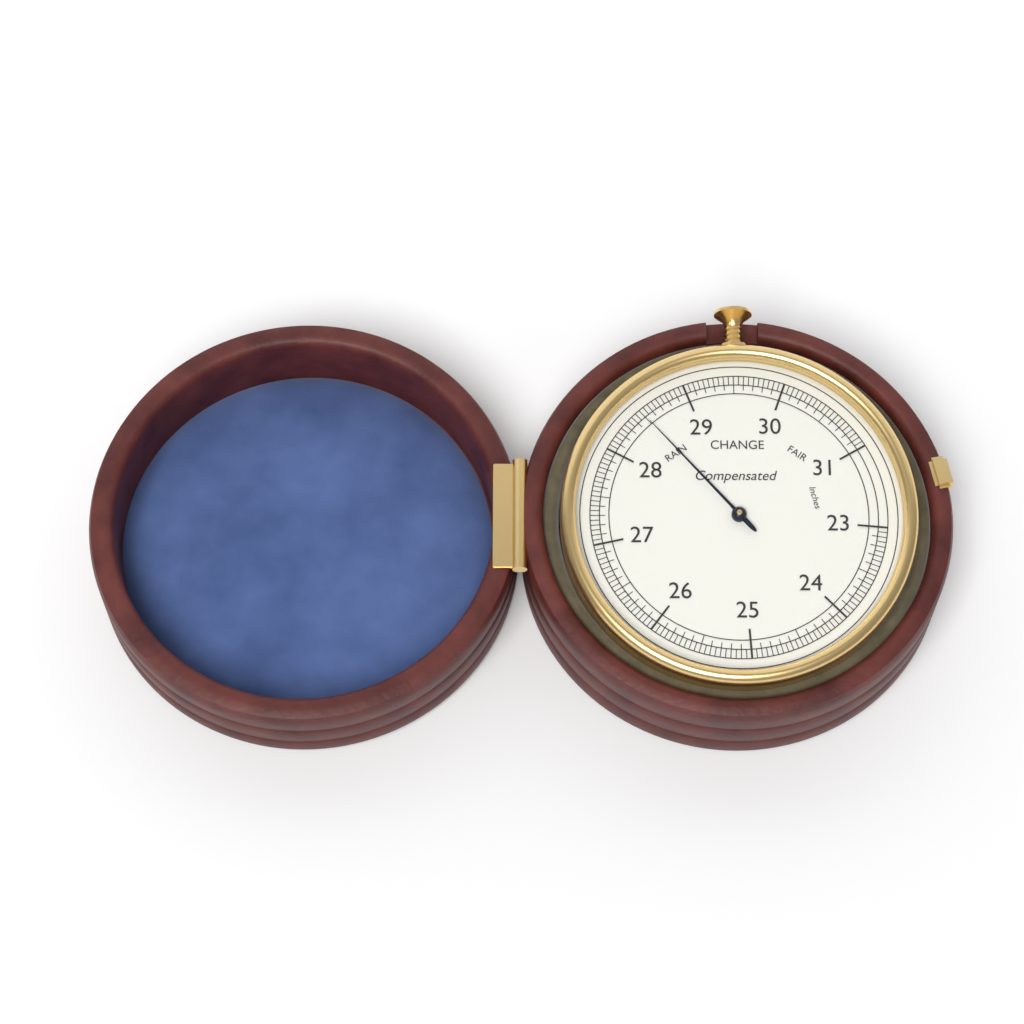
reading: 28.50 inches
